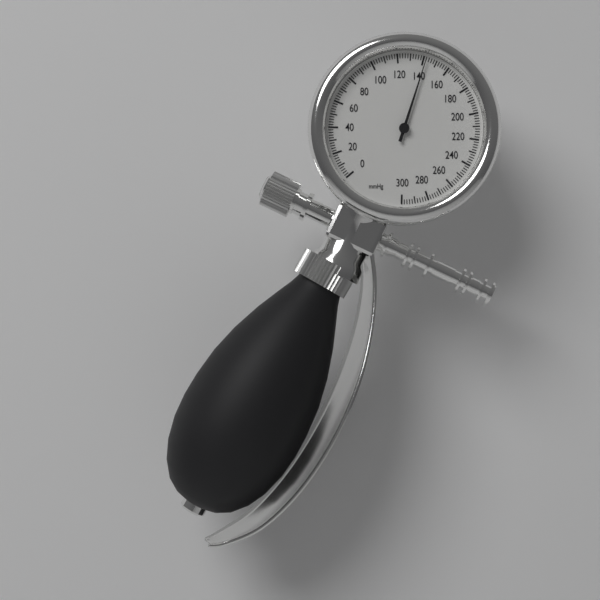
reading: 142 mmHg
